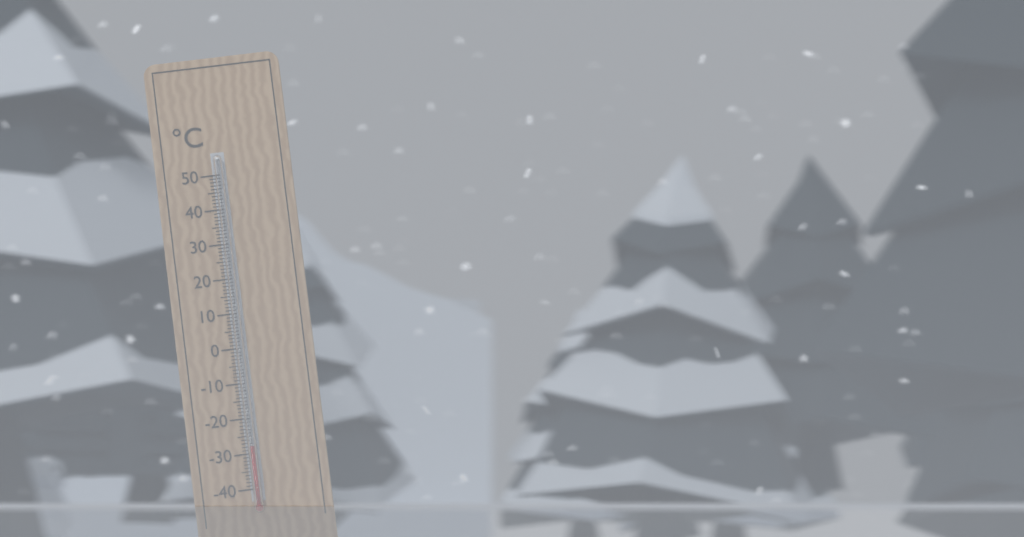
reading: -28 °C
